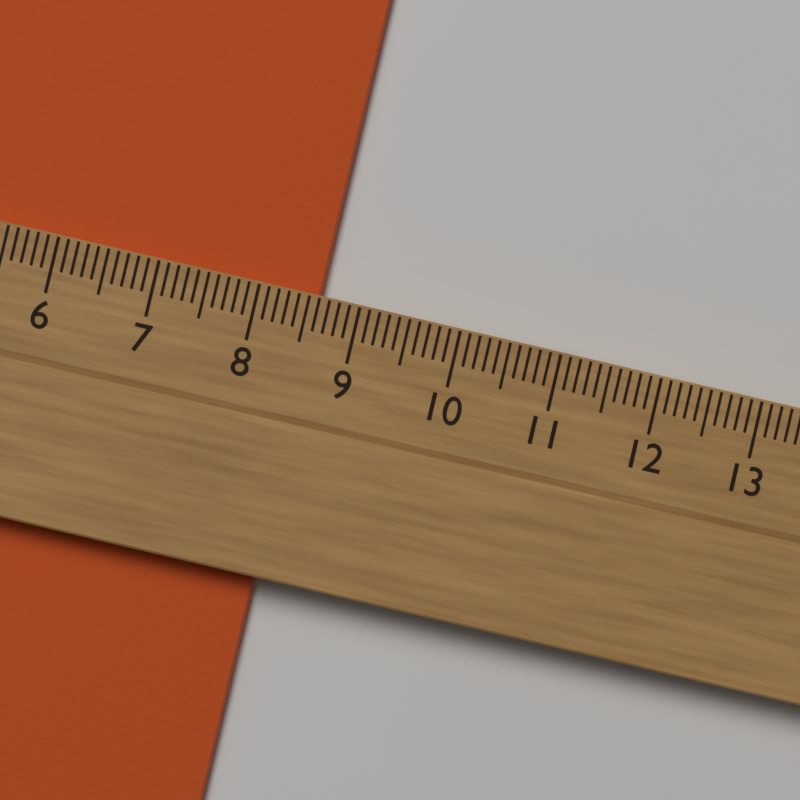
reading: 8.6 cm
